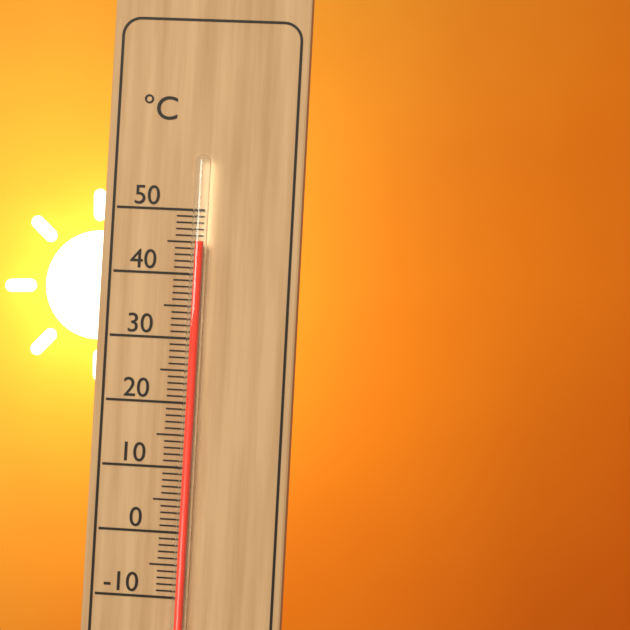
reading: 45 °C
